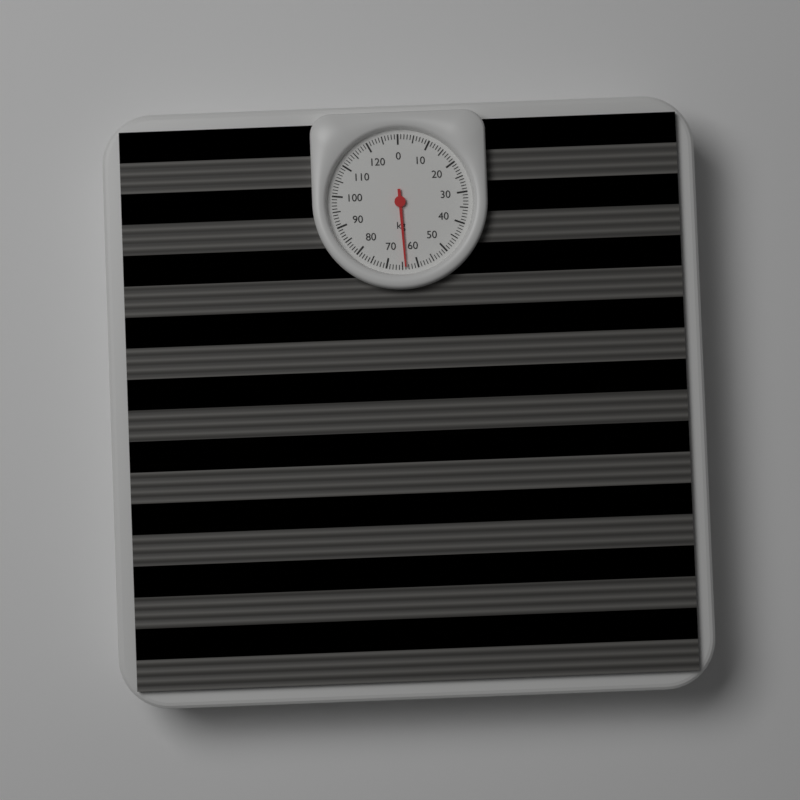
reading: 64 kg
